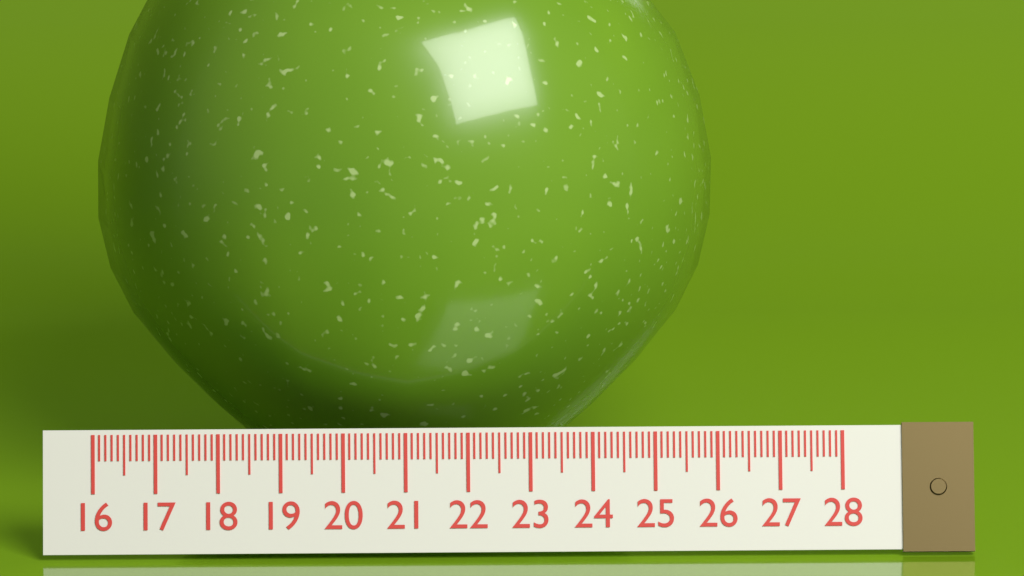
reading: 26.1 (no unit)
